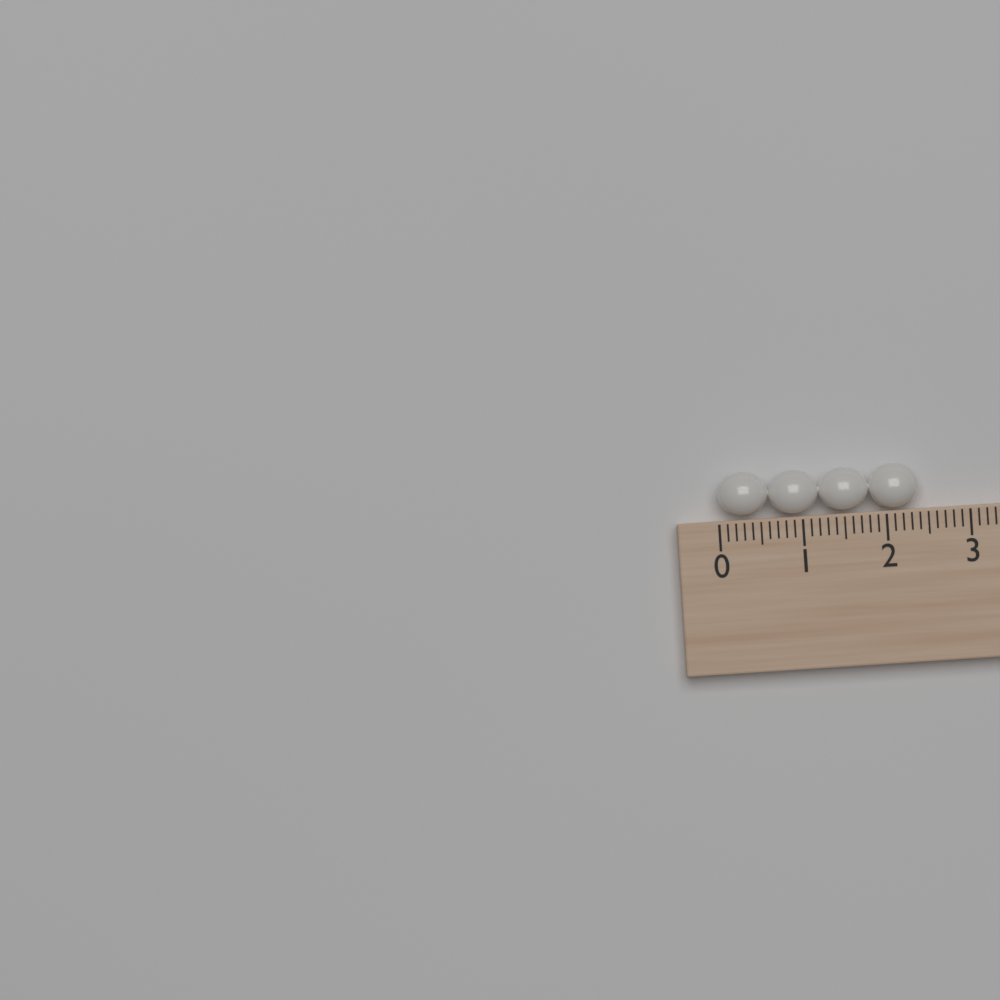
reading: 2.4 (no unit)
